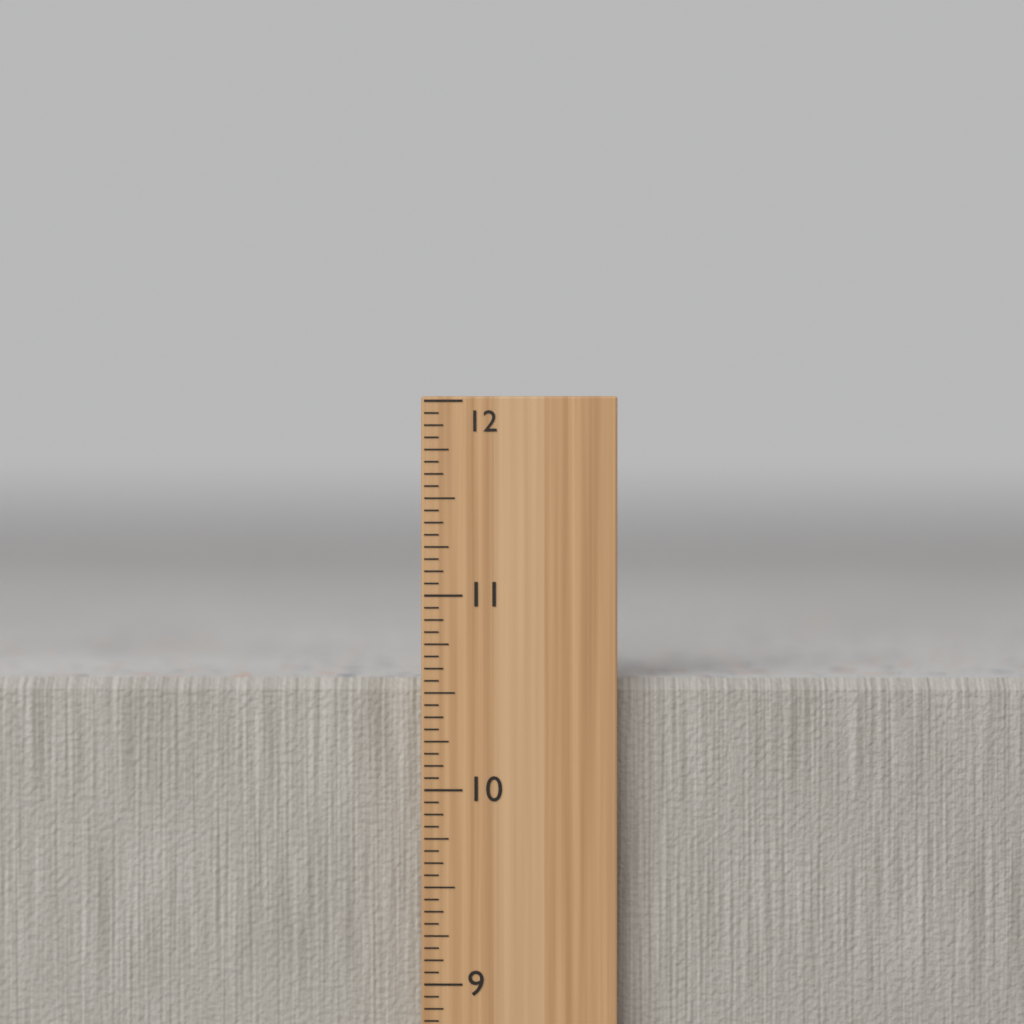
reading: 10.5625 in
